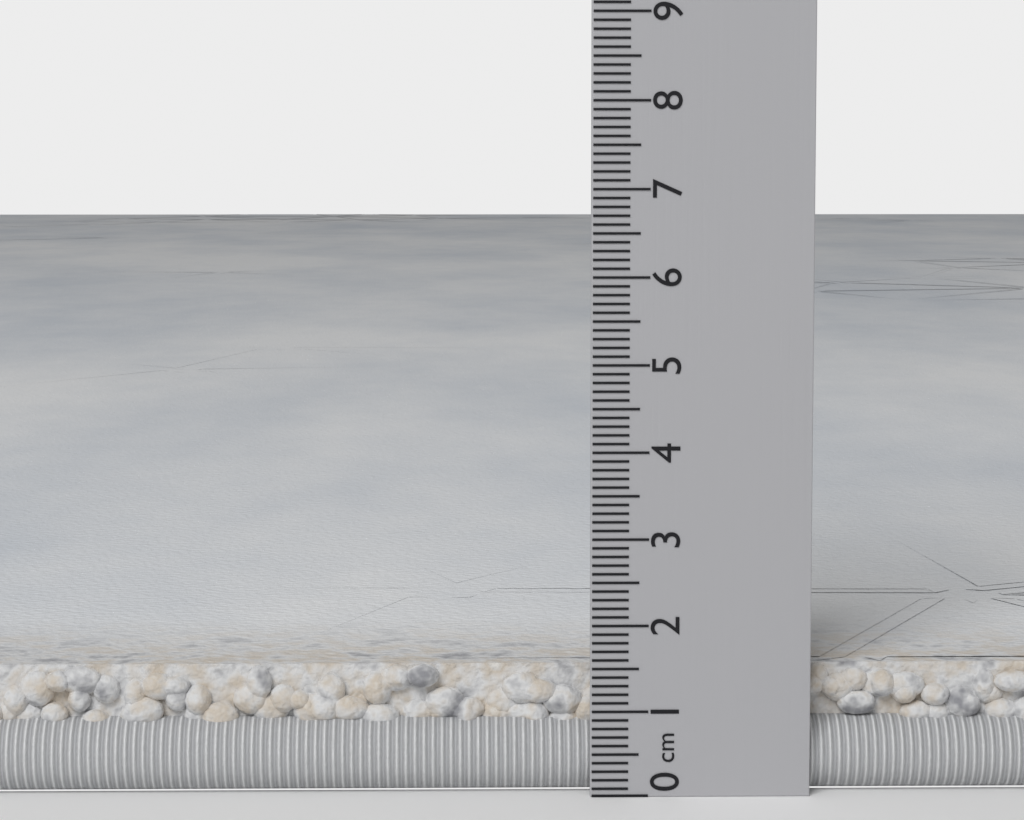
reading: 1.5 cm
